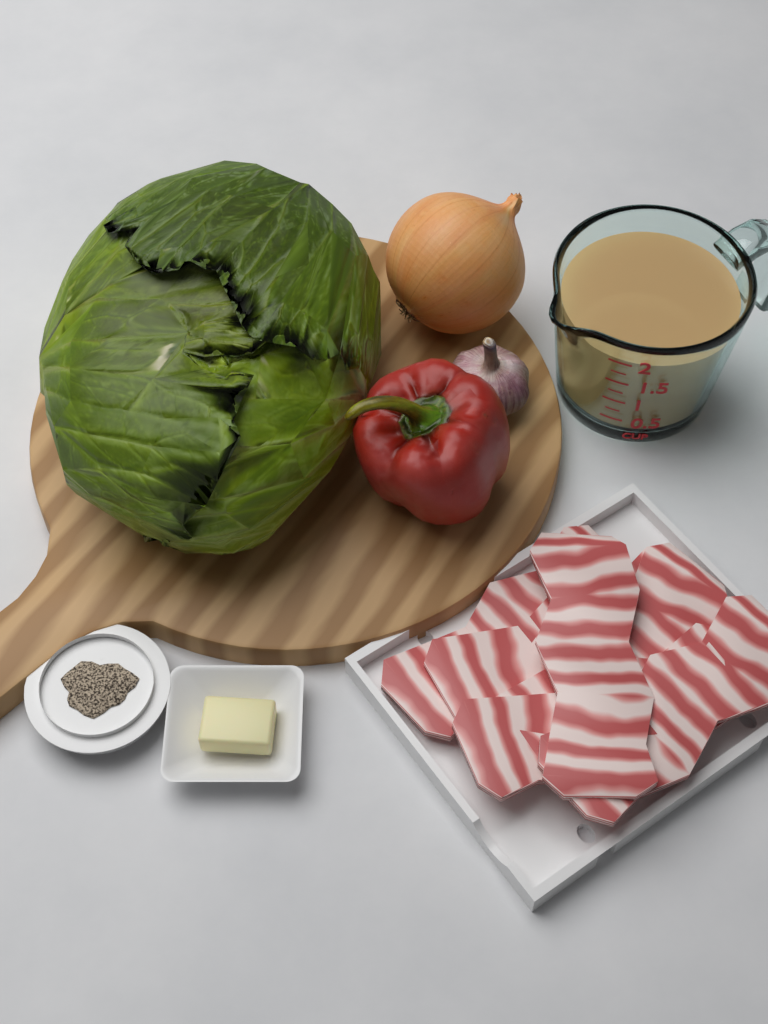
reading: 2.00 cup
